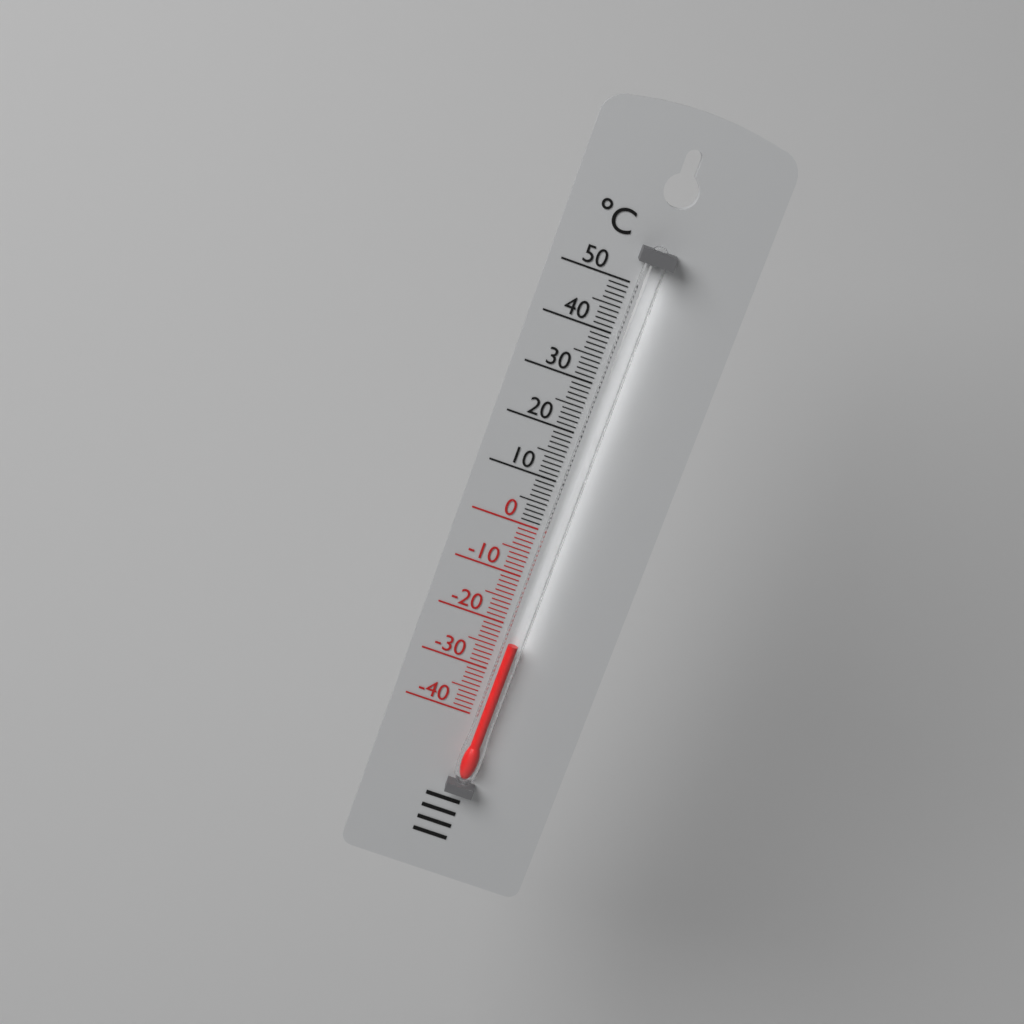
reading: -23 °C
